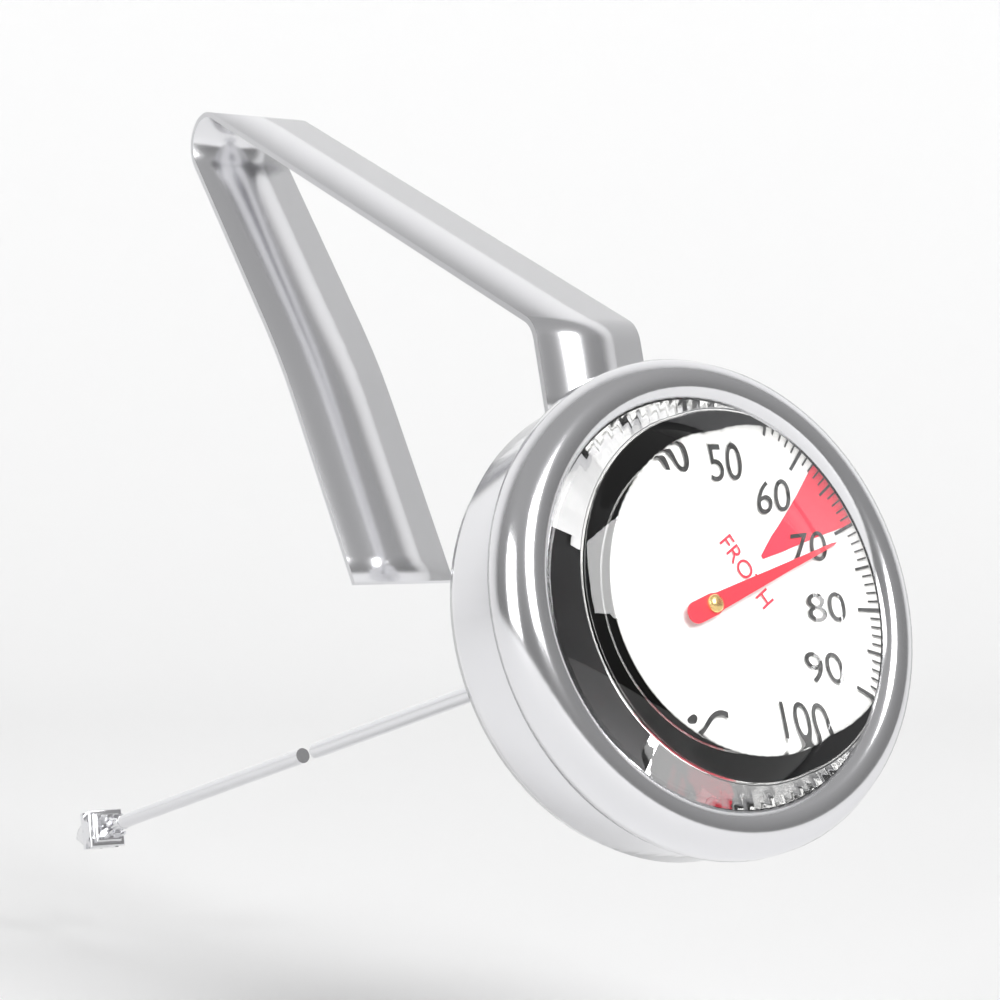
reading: 71 °C
